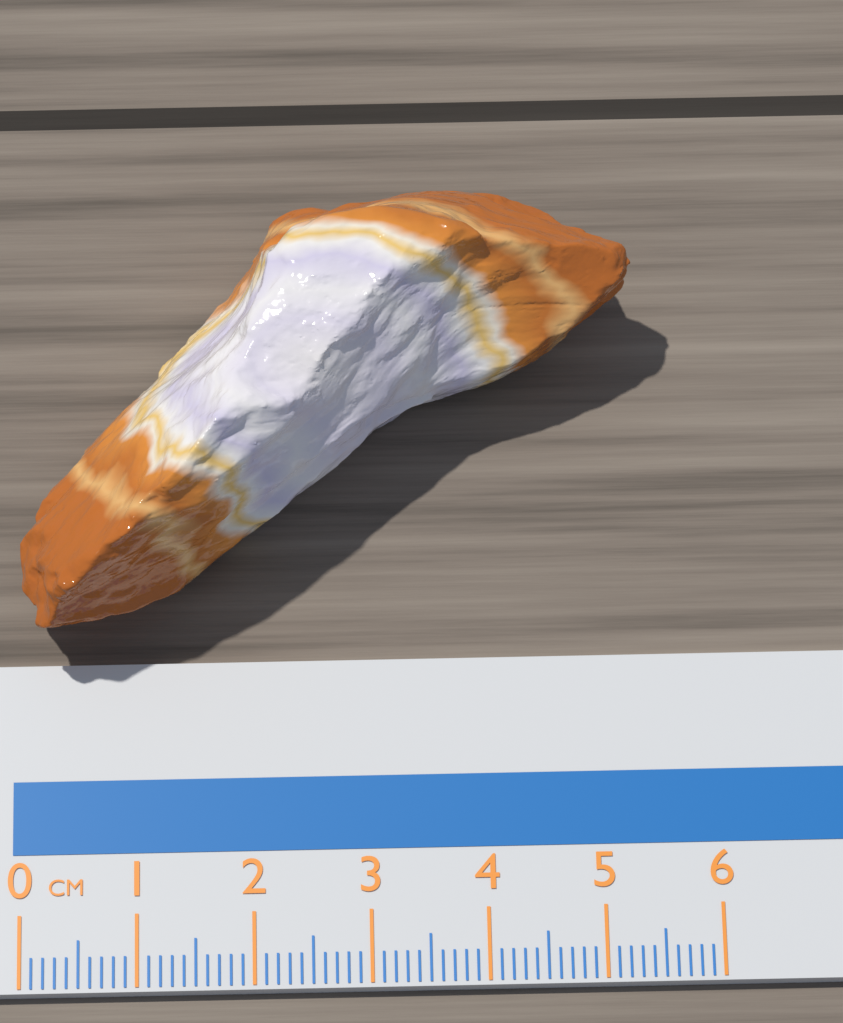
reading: 5.4 cm
